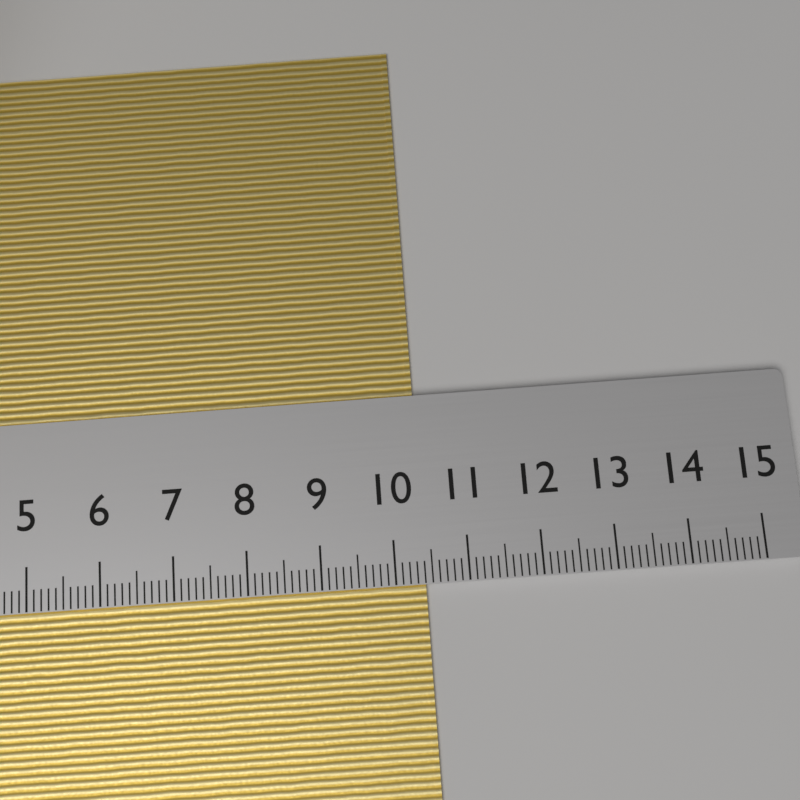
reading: 10.4 cm
